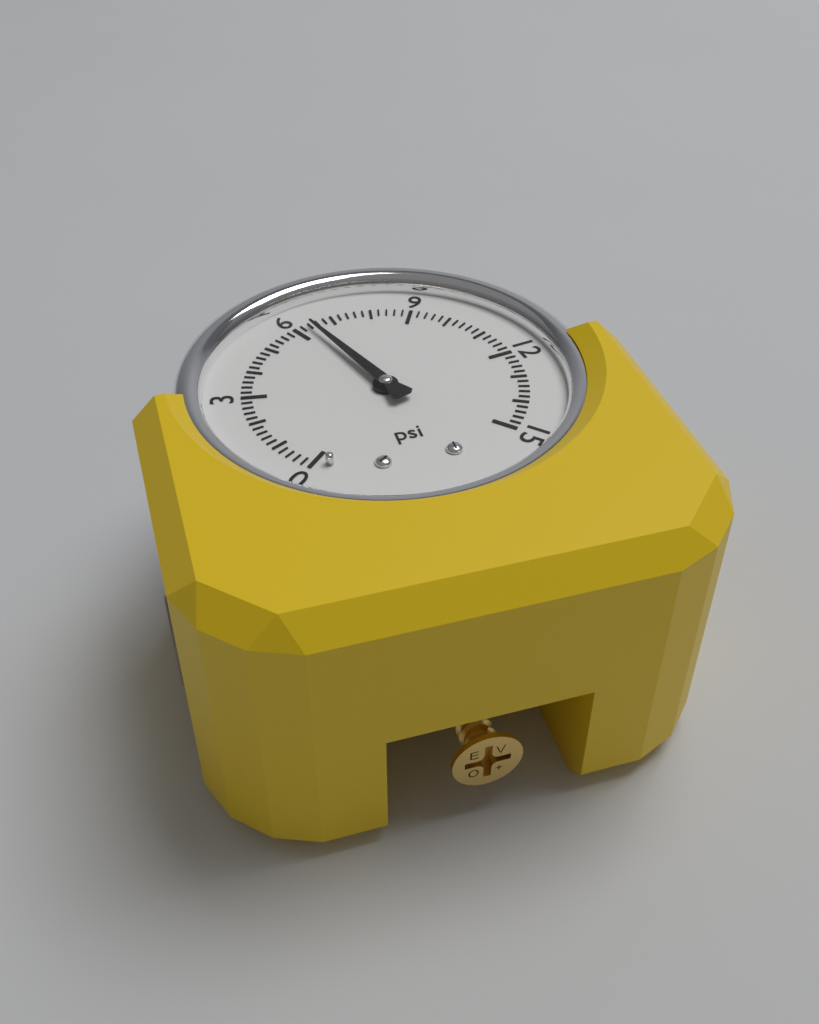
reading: 6.4 psi
